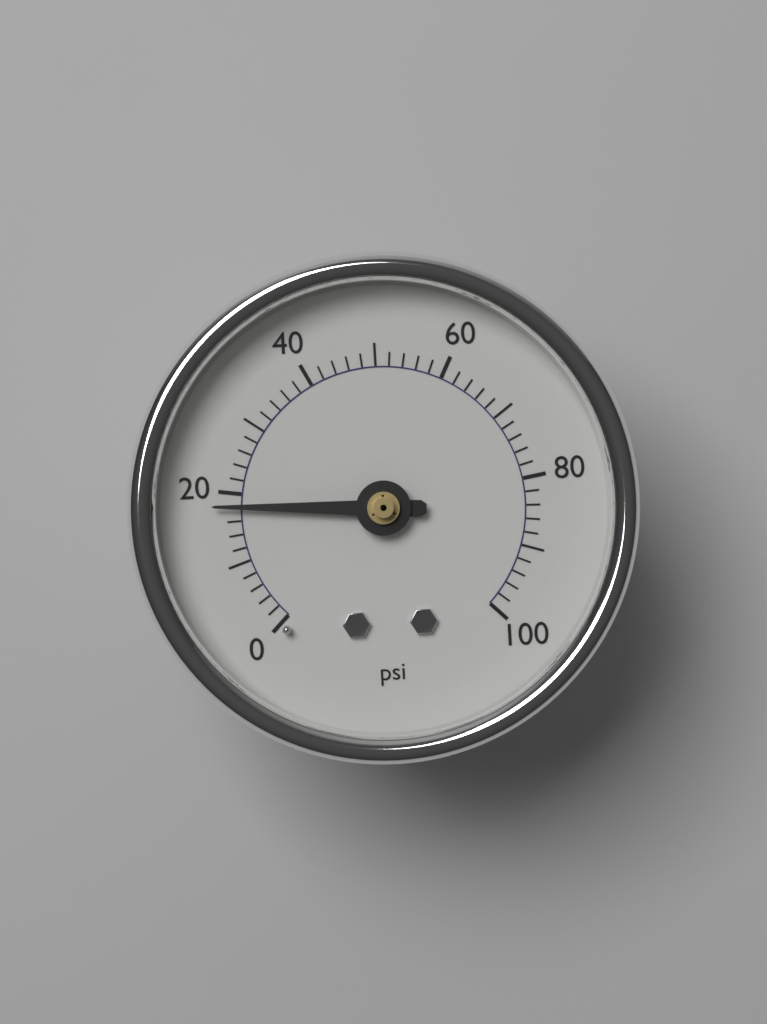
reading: 18 psi
